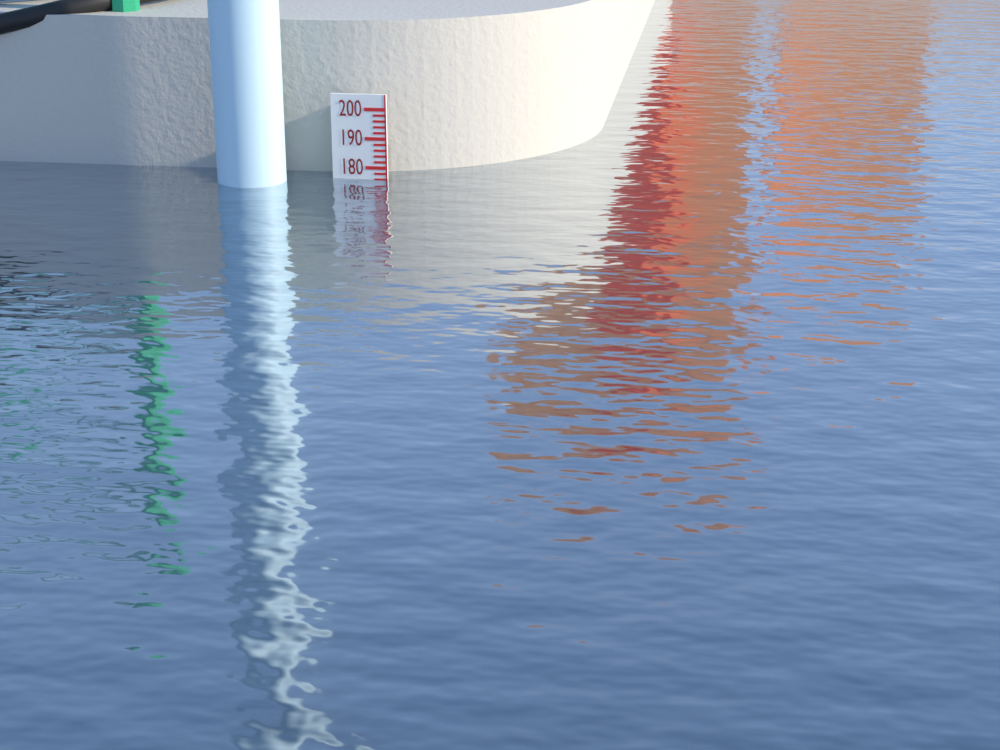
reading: 176 (no unit)
